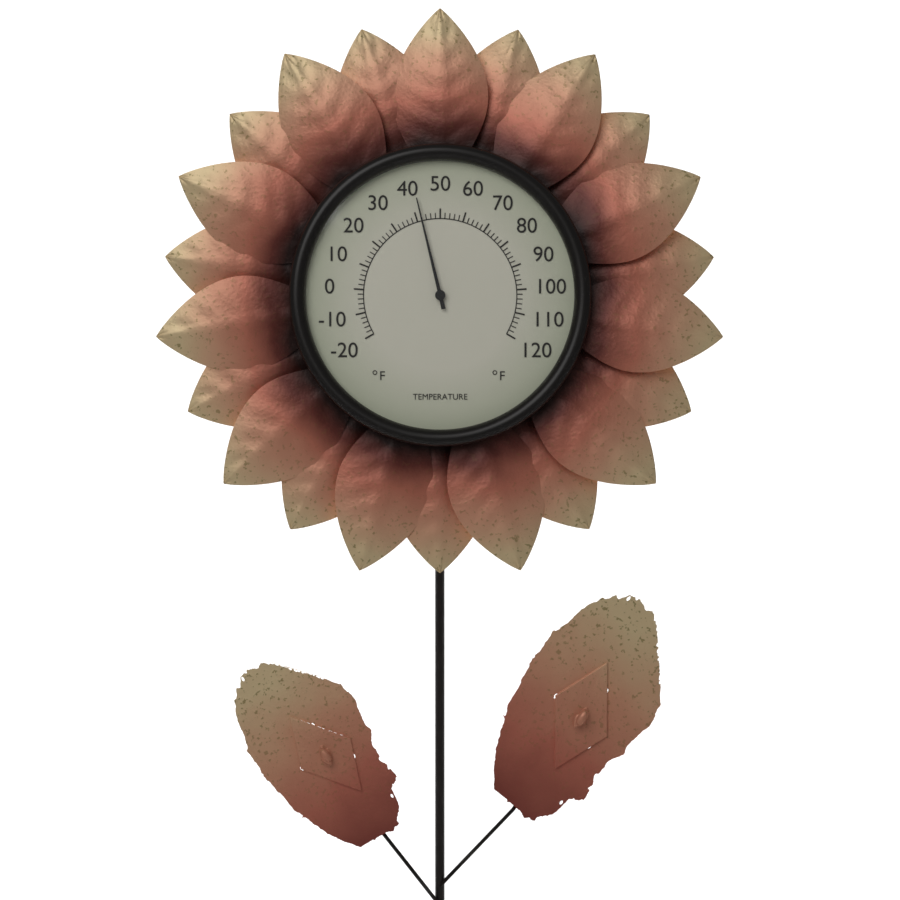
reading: 42 °F
